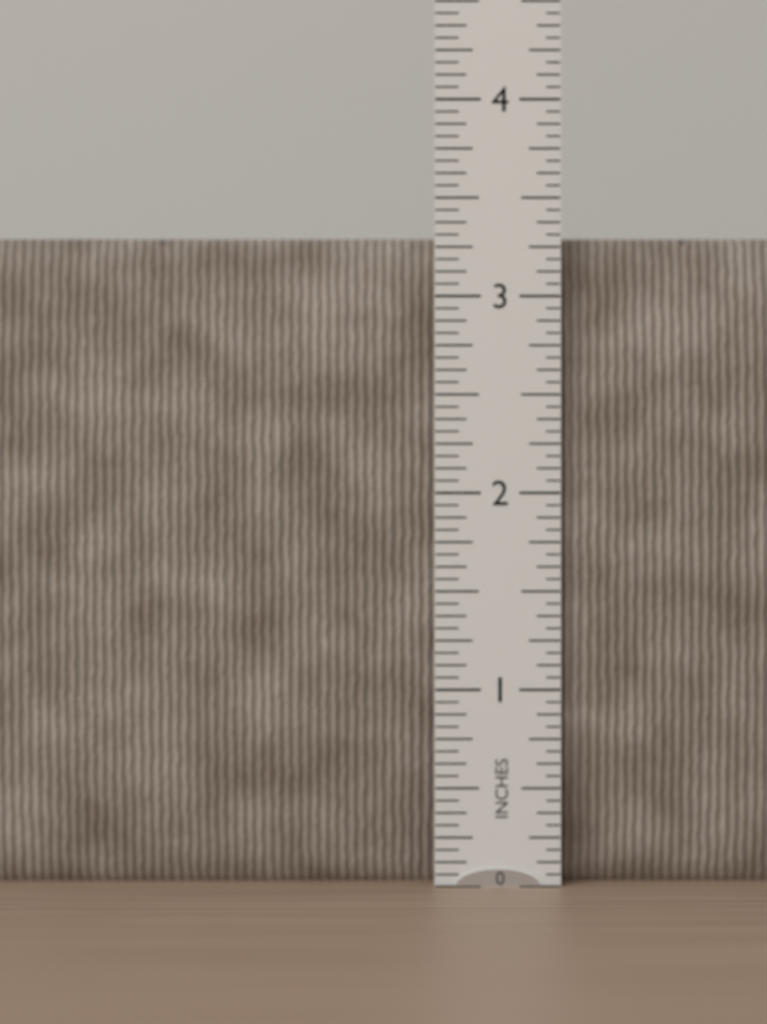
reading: 3.3125 in
